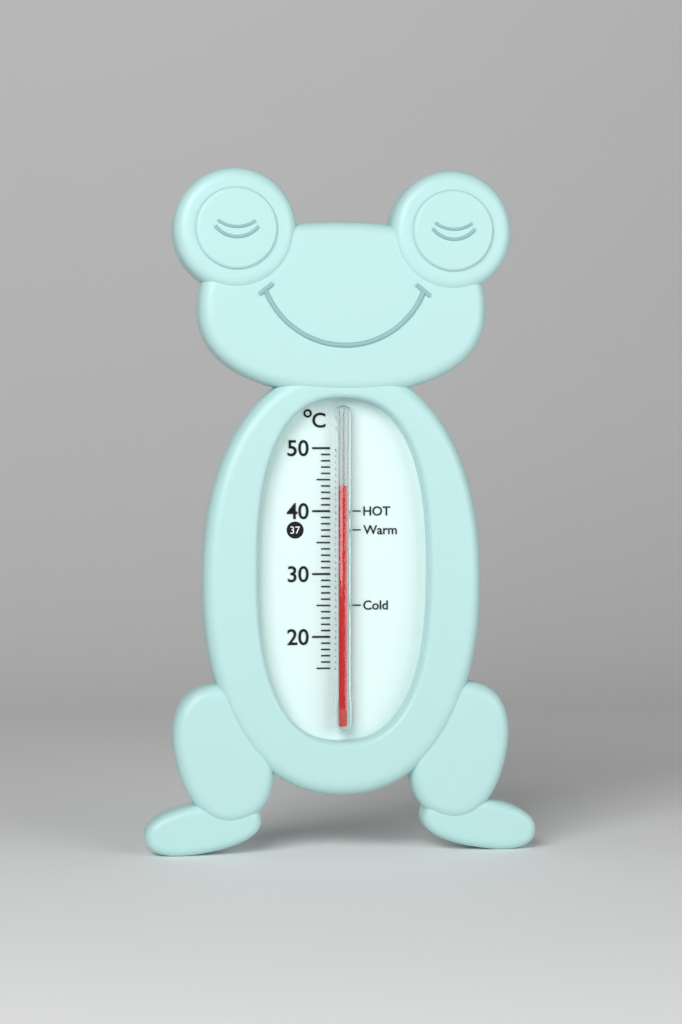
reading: 44 °C
